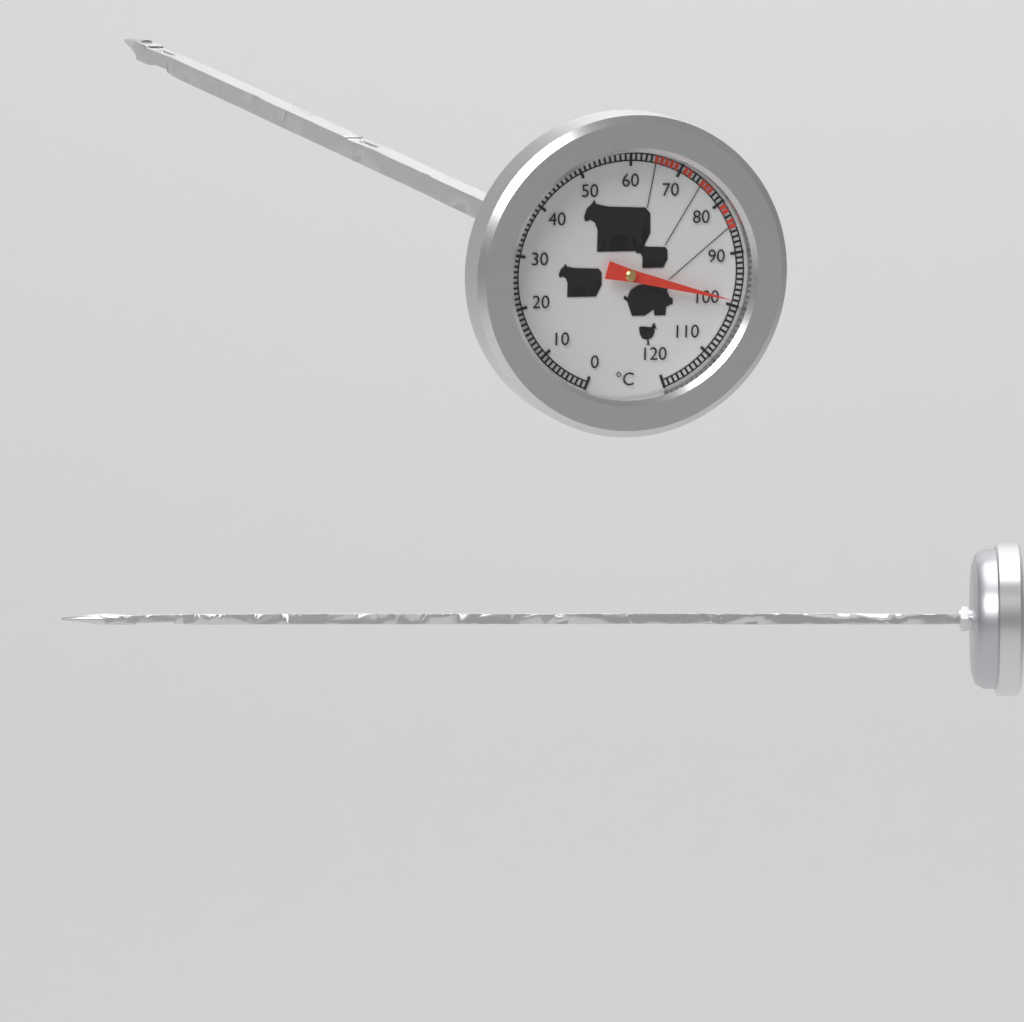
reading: 99 °C
